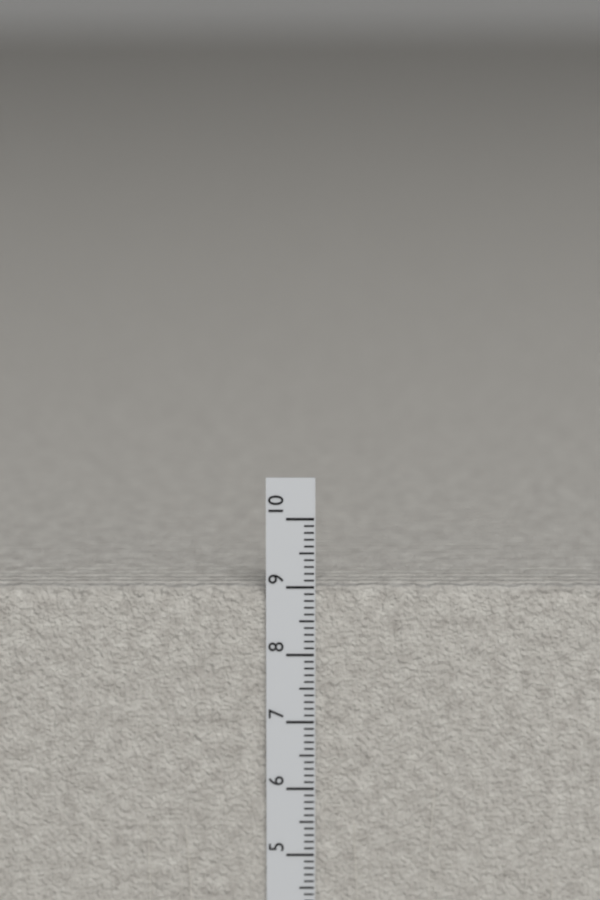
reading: 9.0 cm
